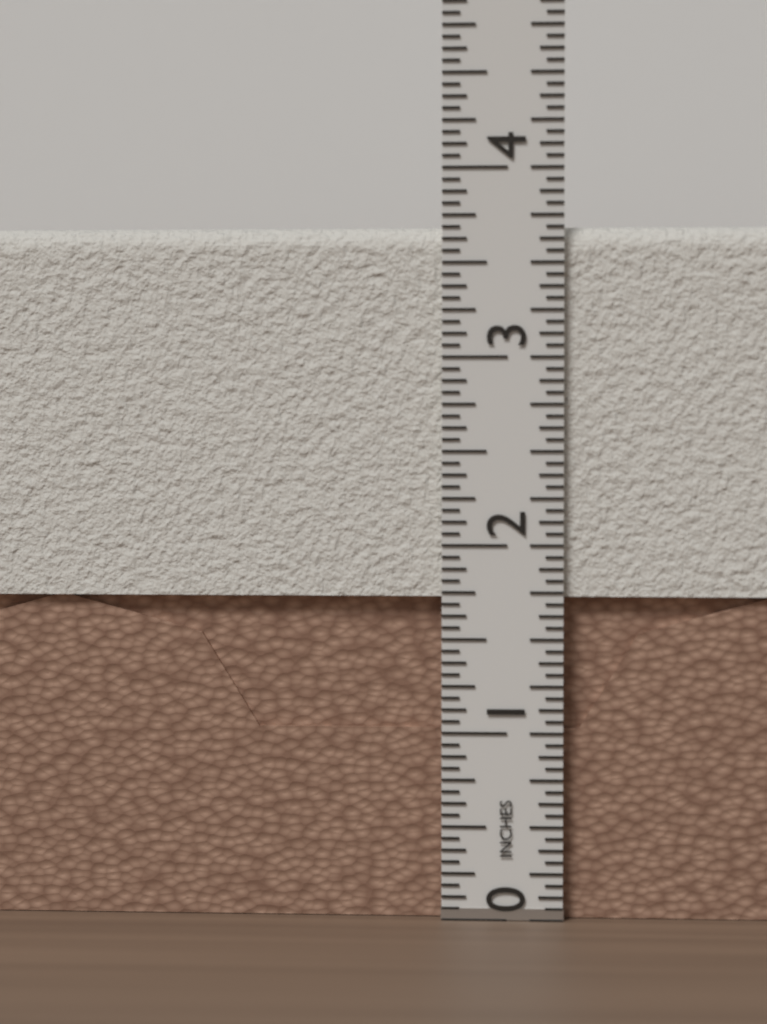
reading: 3.6875 in
